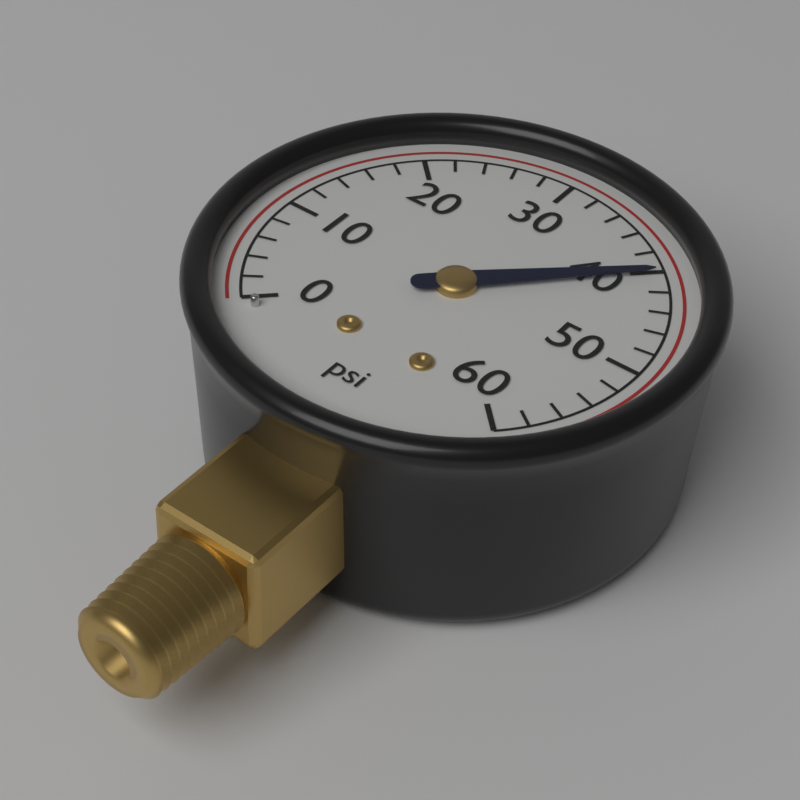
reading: 40 psi
